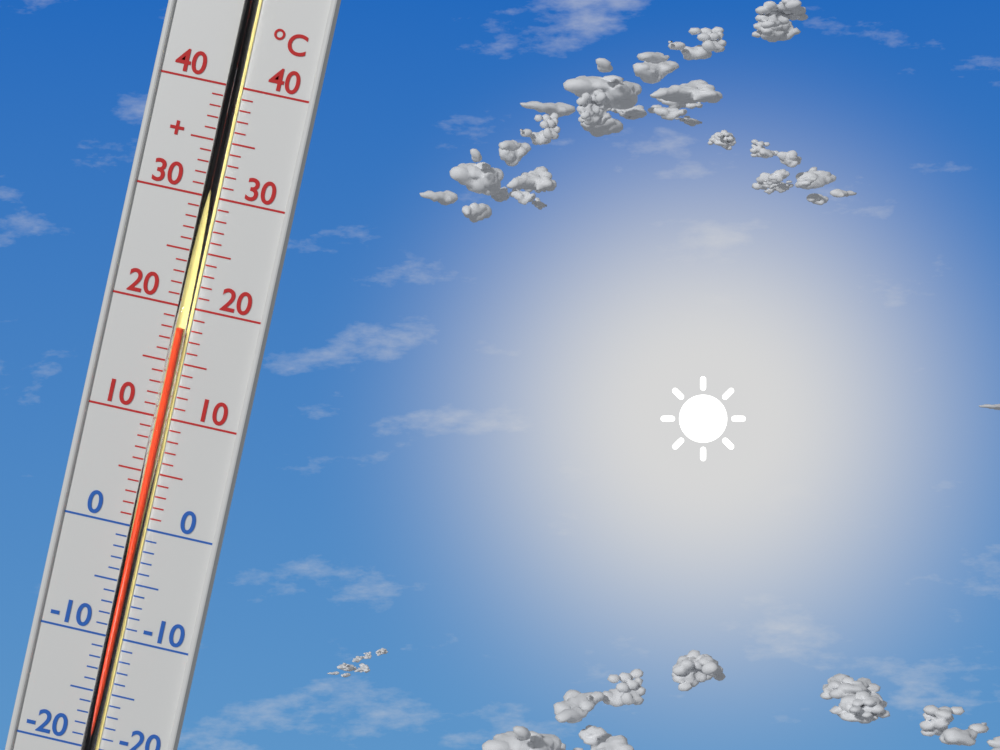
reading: 18 °C
